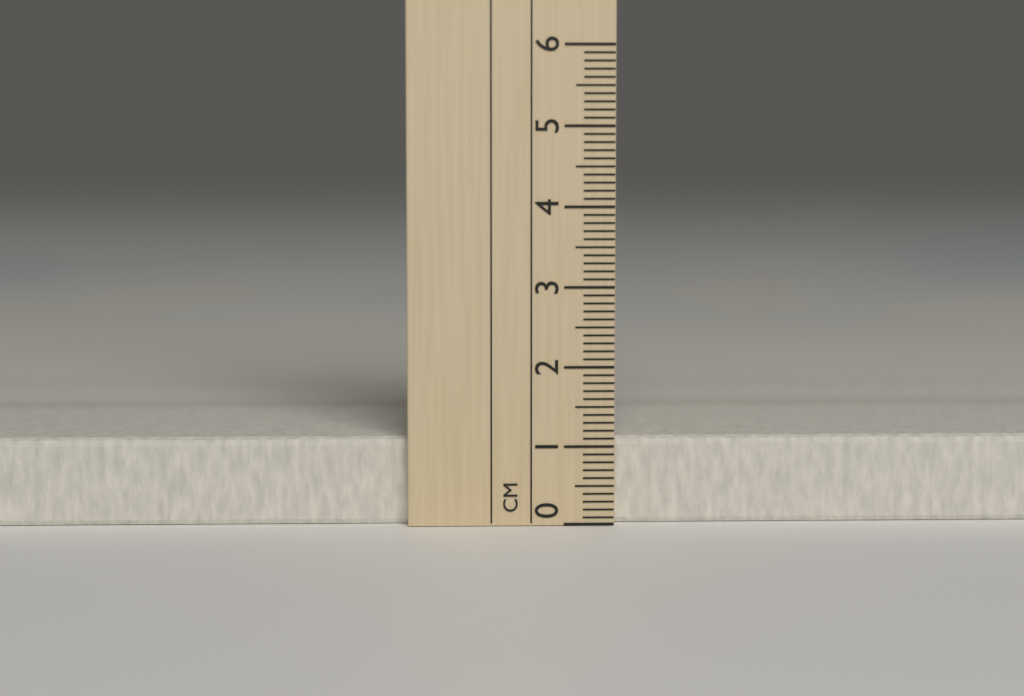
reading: 1.1 cm
